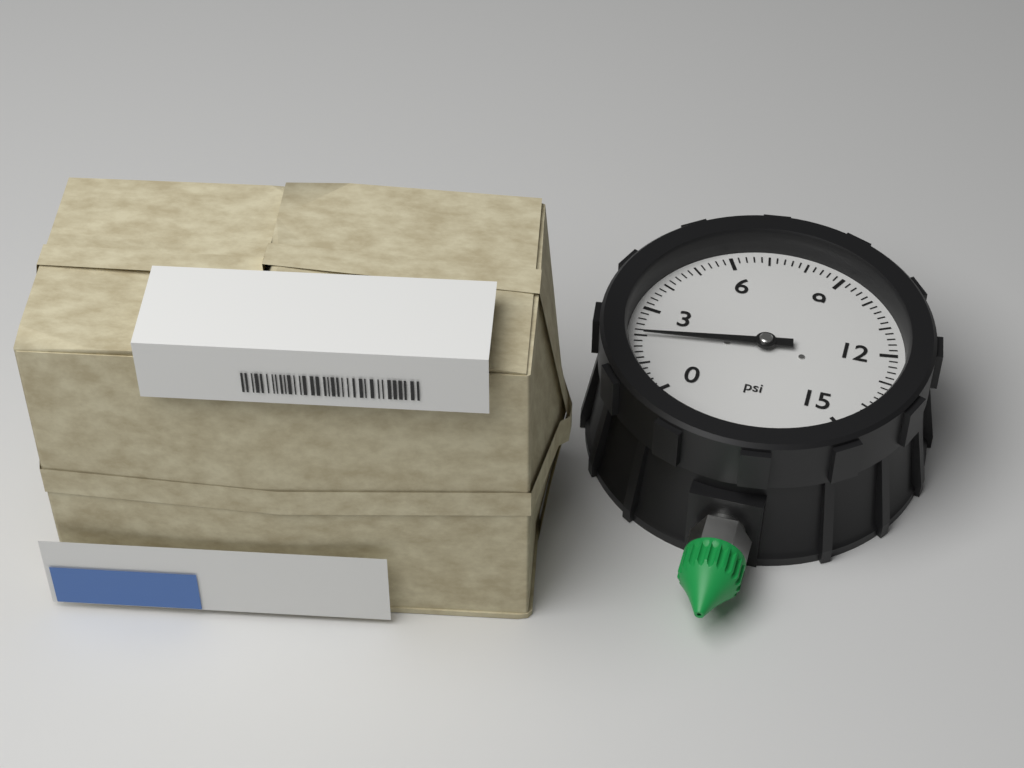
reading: 2.0 psi
